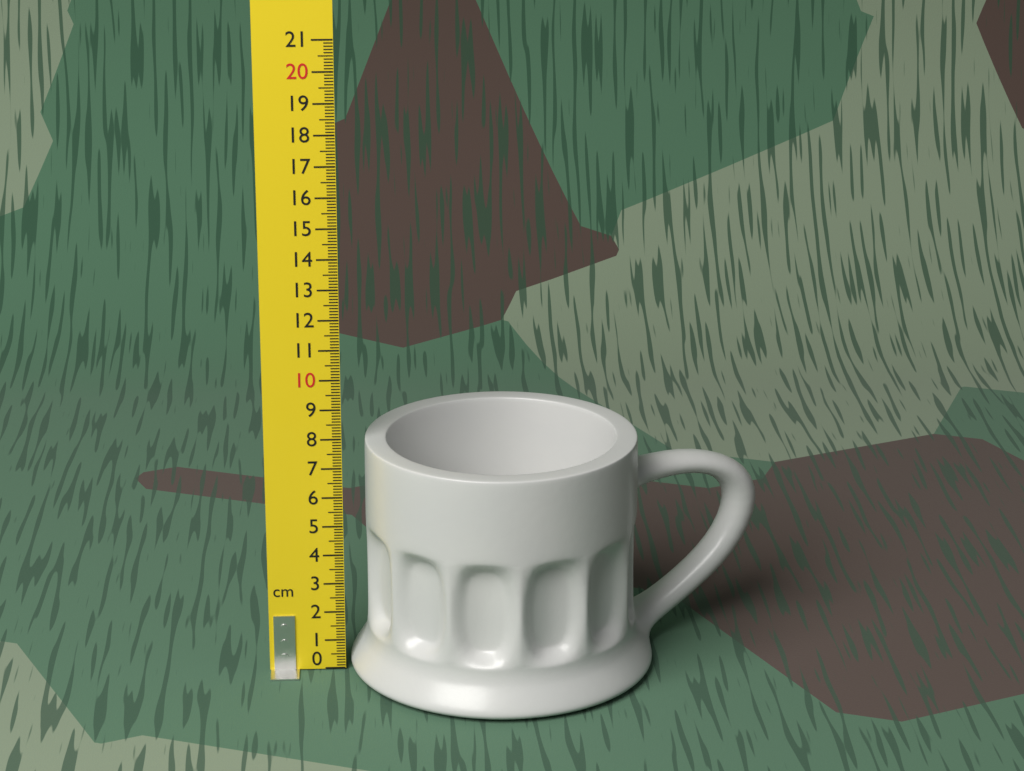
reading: 7.9 cm
